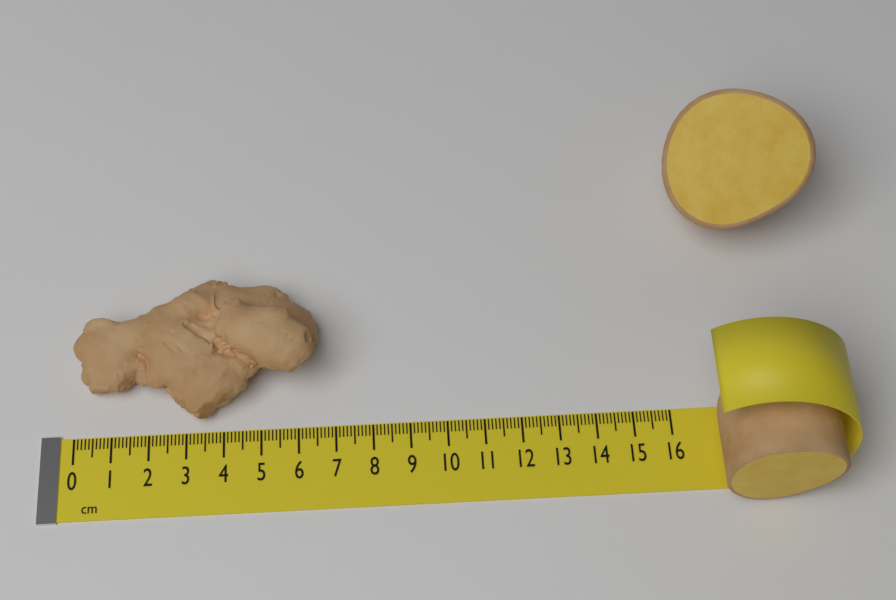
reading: 6.6 cm
